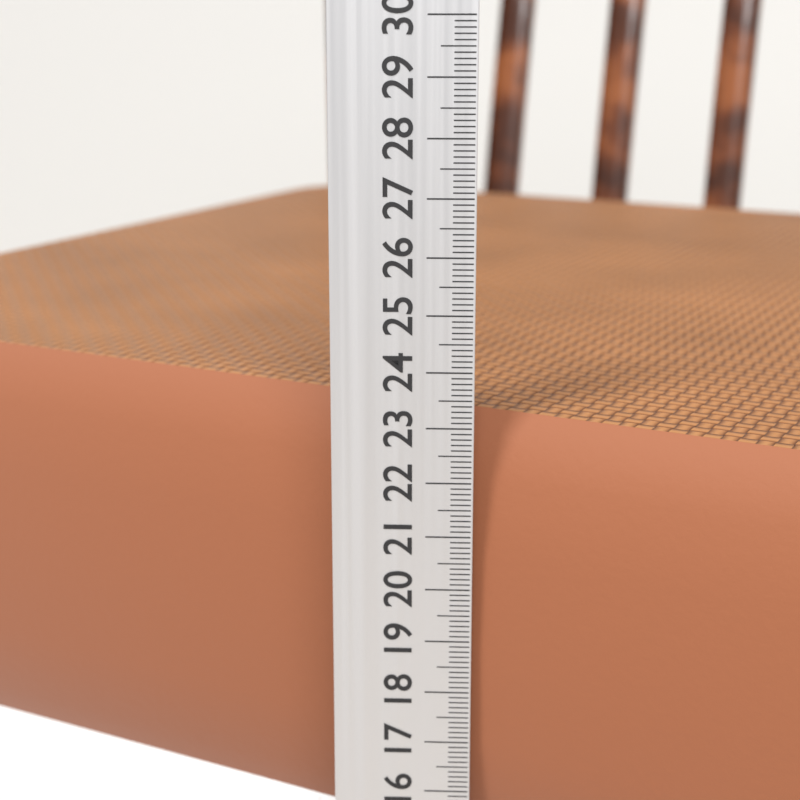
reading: 23.1 cm
